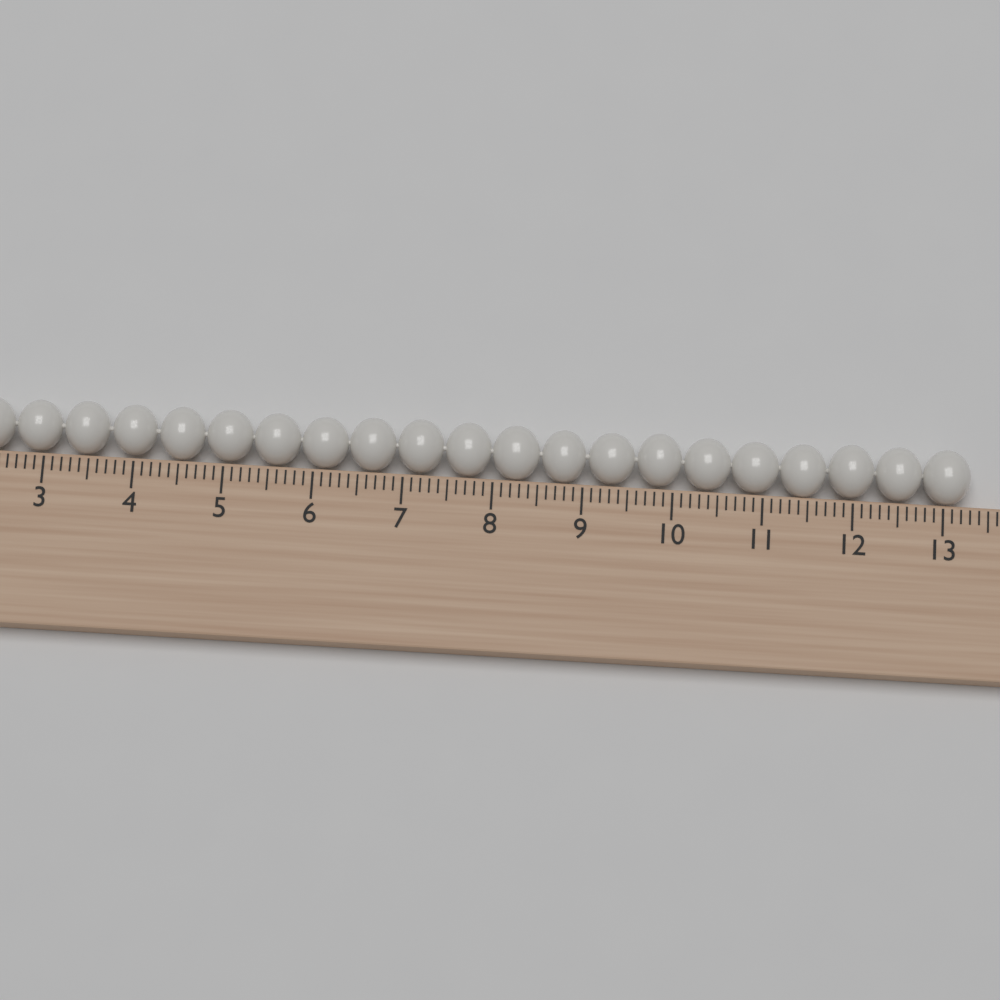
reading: 13.3 cm
